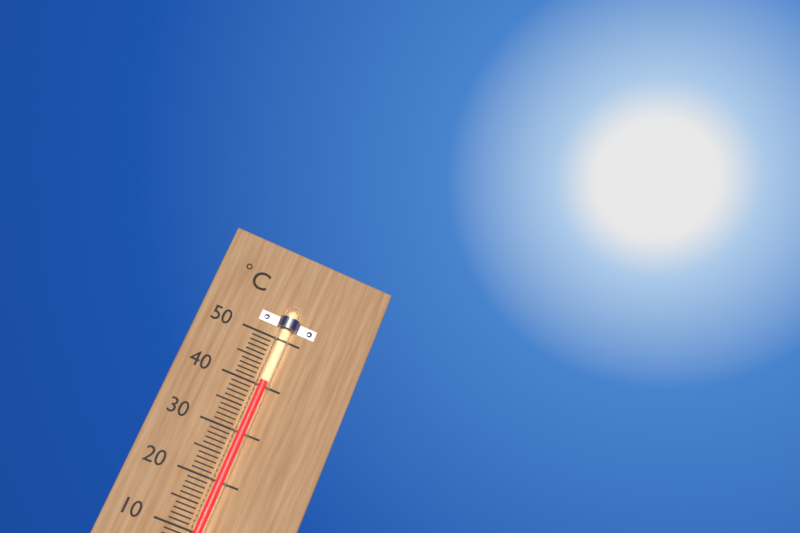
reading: 41 °C
